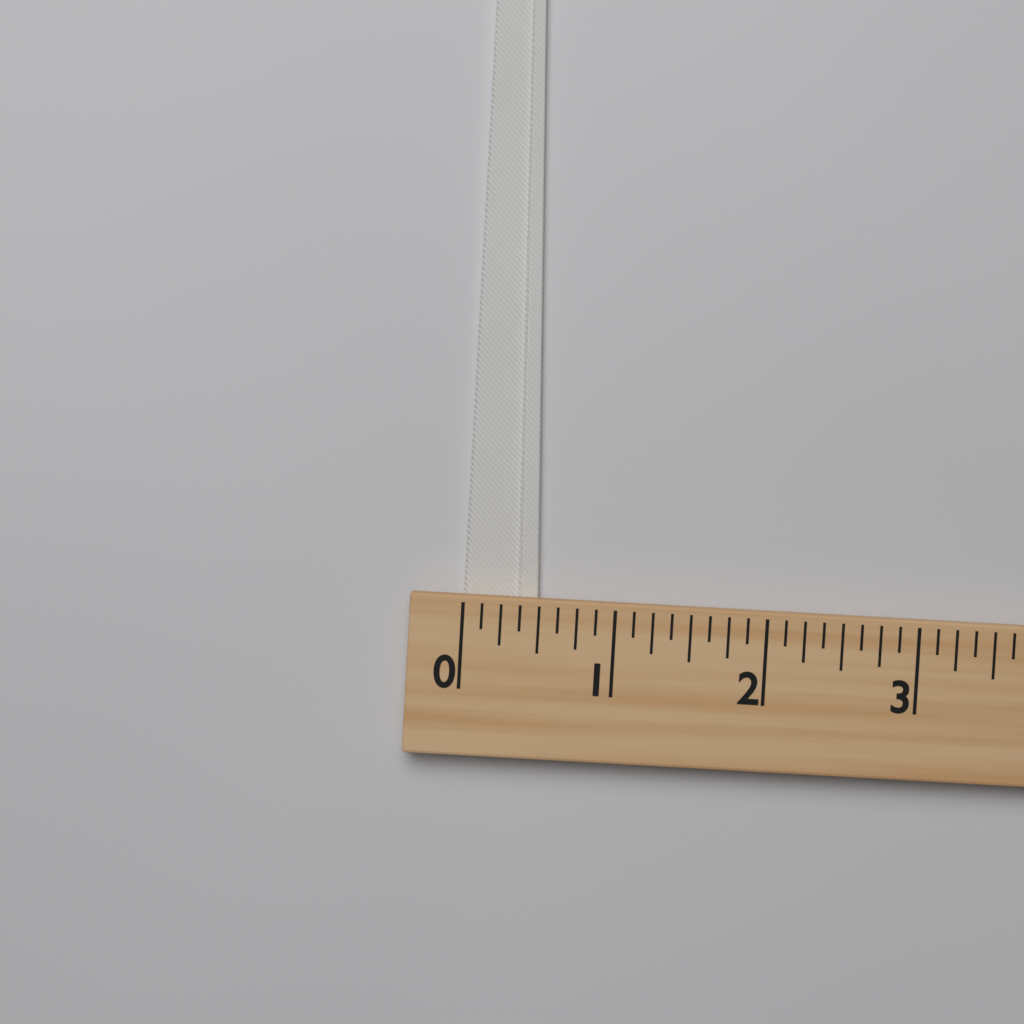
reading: 0.500 (no unit)
